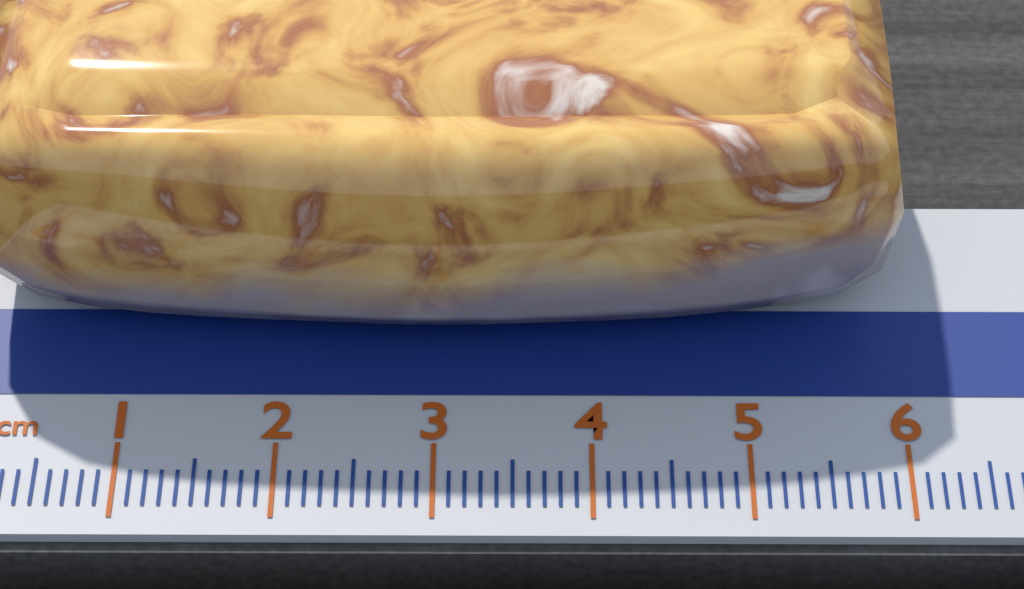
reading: 6.0 cm
